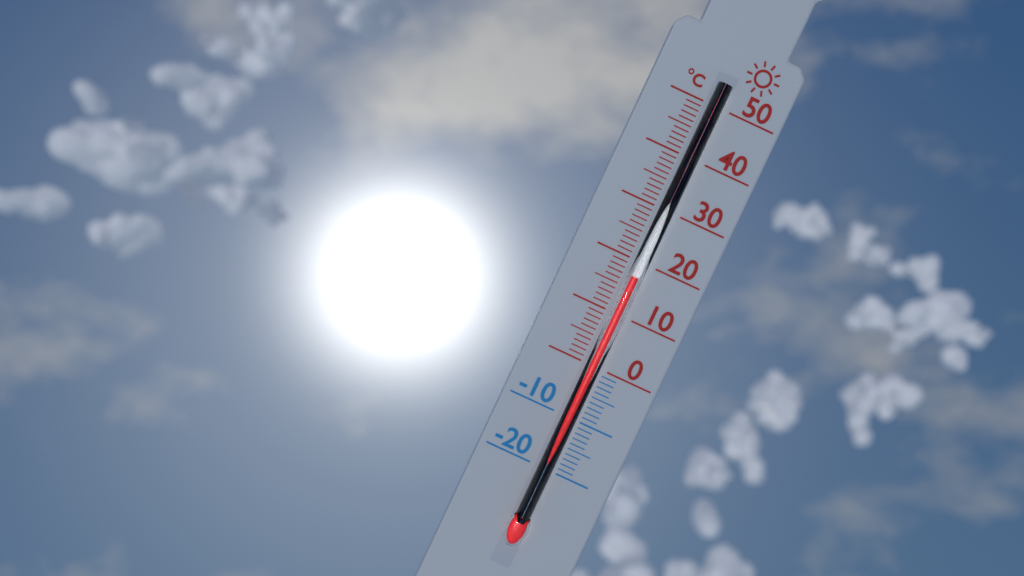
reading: 17 °C
